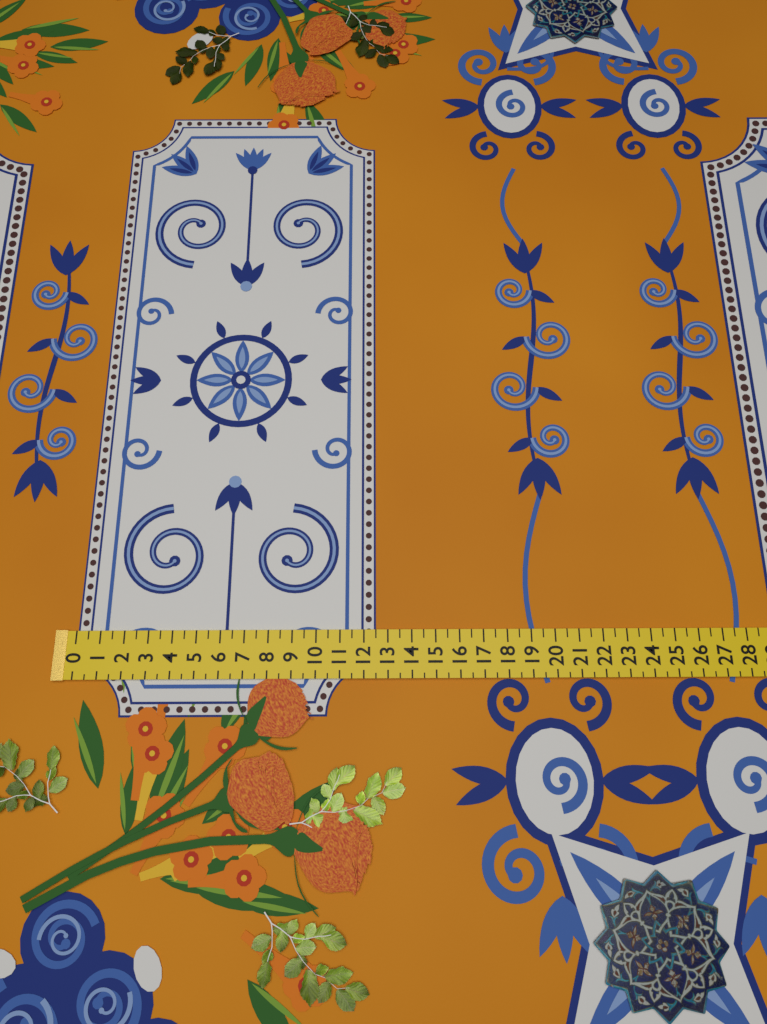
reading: 12.5 (no unit)
